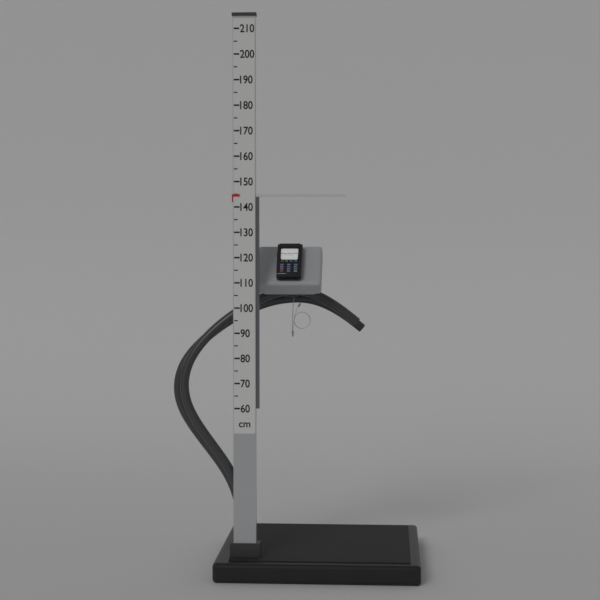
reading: 145 cm
